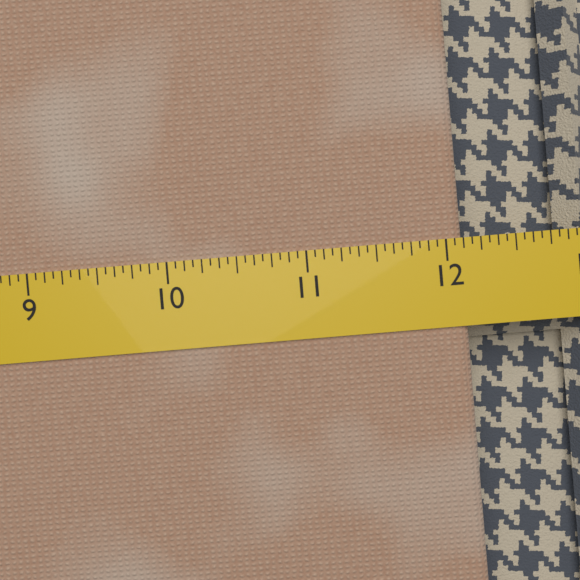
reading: 12.1250 (no unit)
